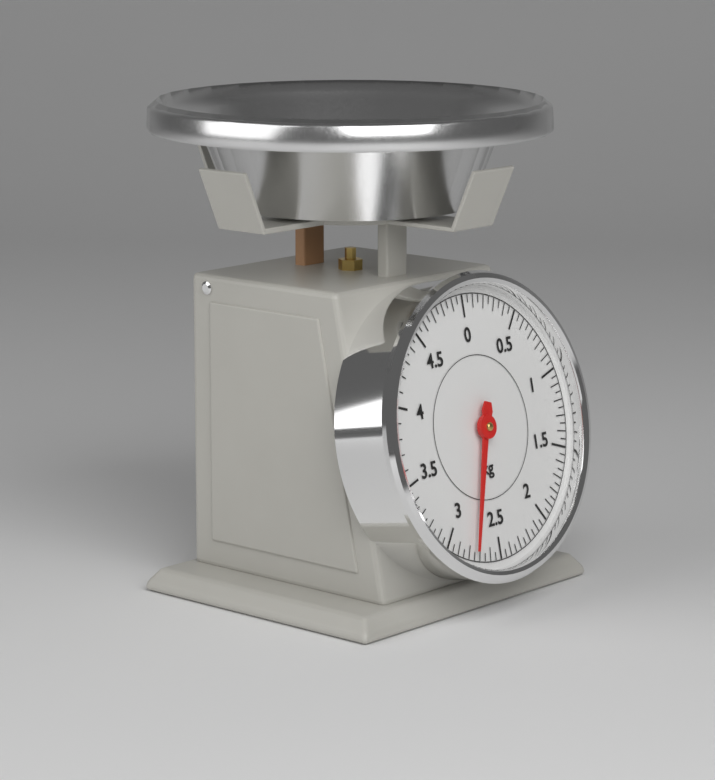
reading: 2.75 kg
